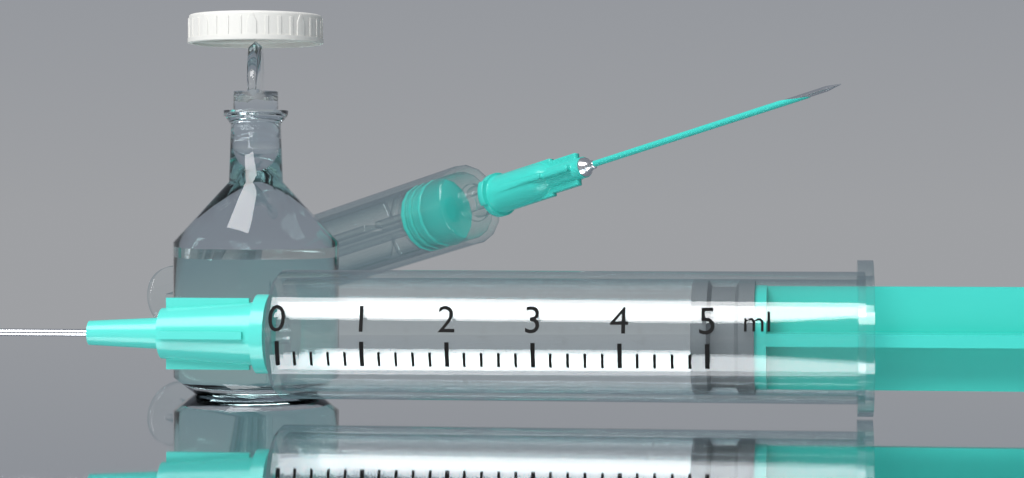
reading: 4.8 ml
